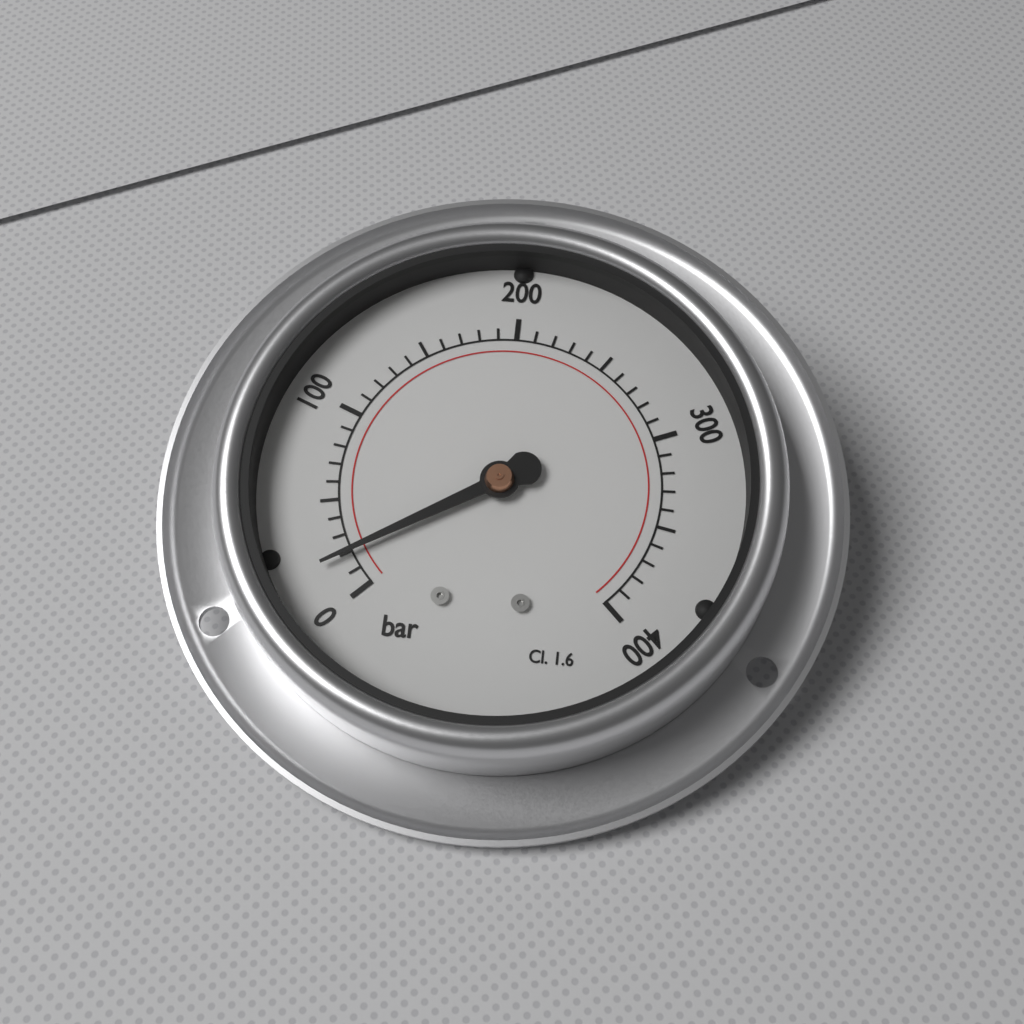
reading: 20 bar
